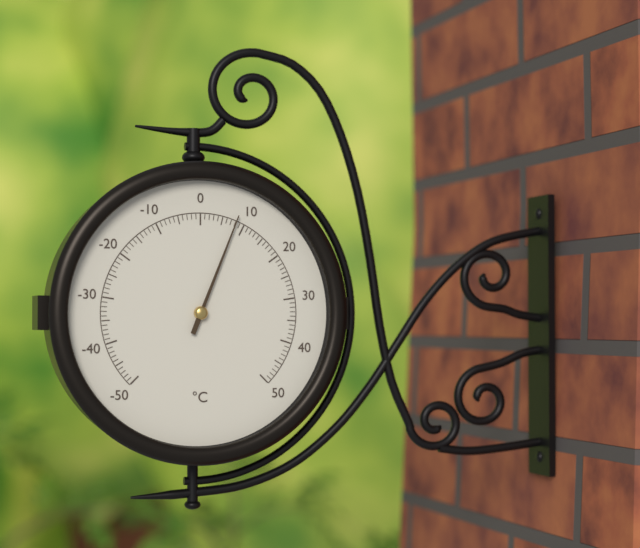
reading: 8 °C
